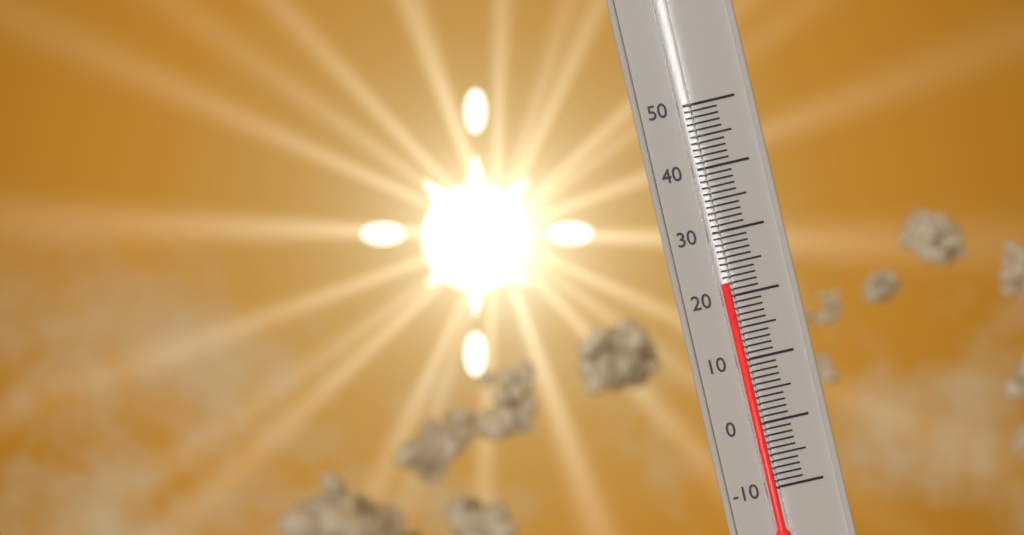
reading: 22 (no unit)
